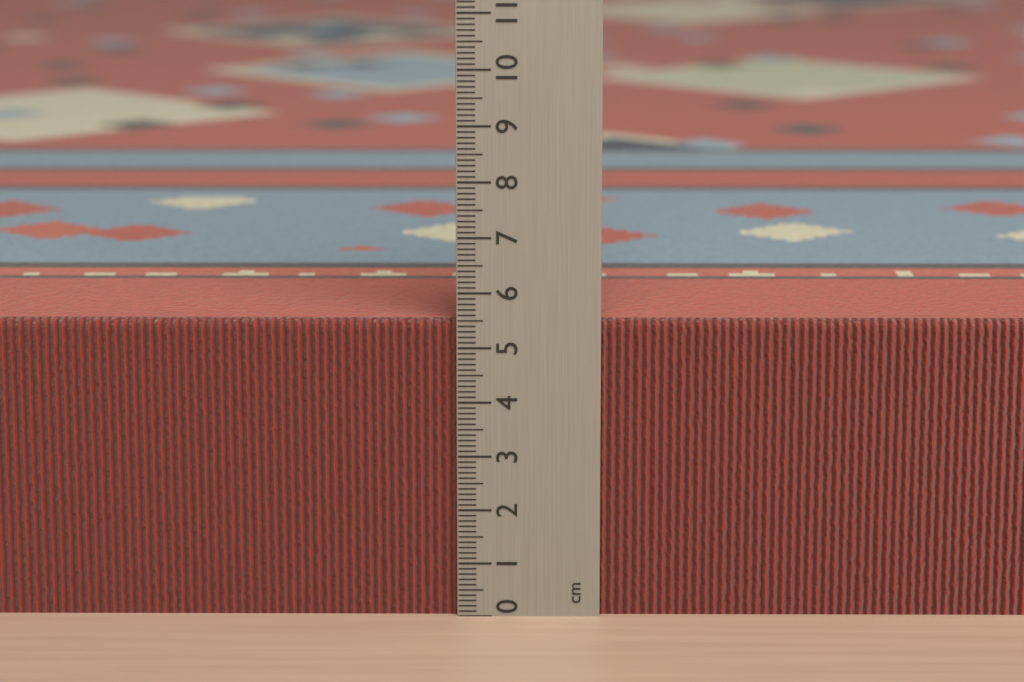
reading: 5.5 cm
